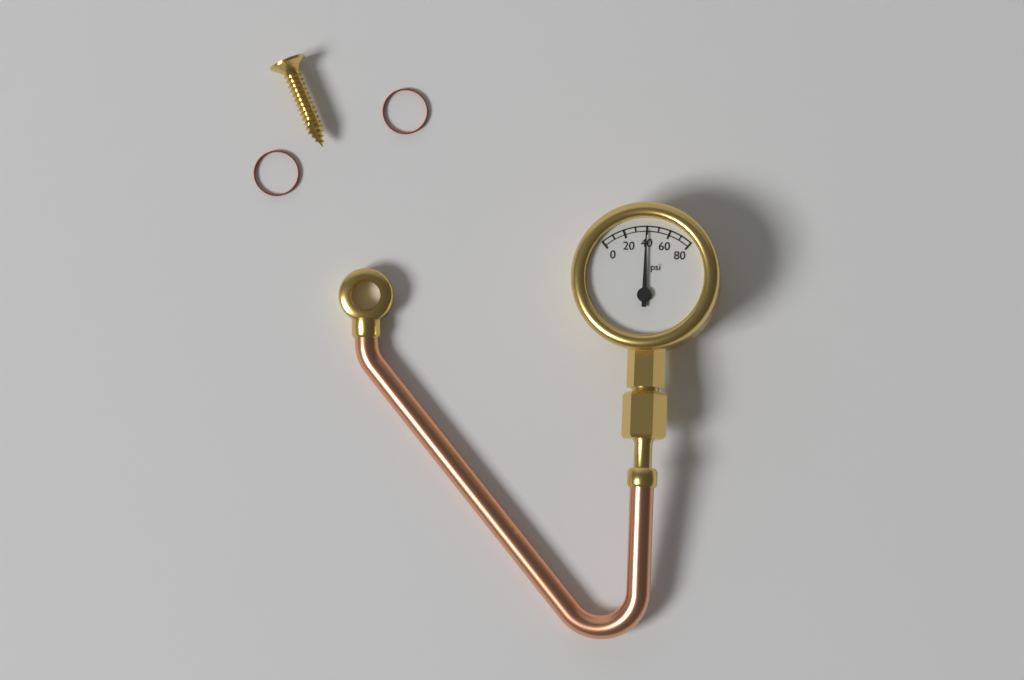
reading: 40 psi
